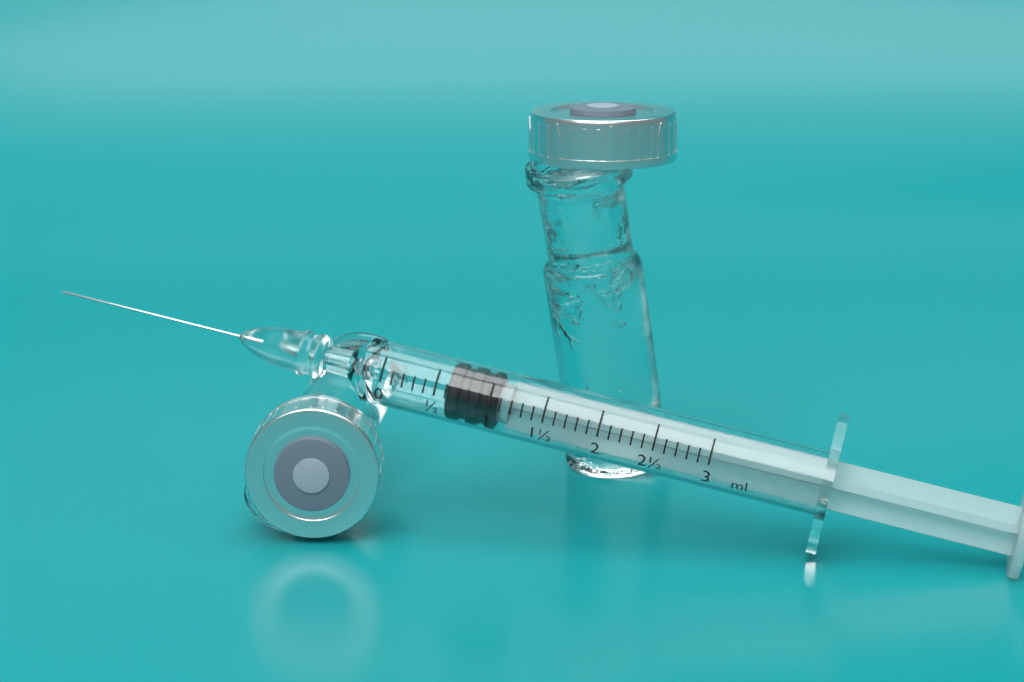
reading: 0.6 ml
